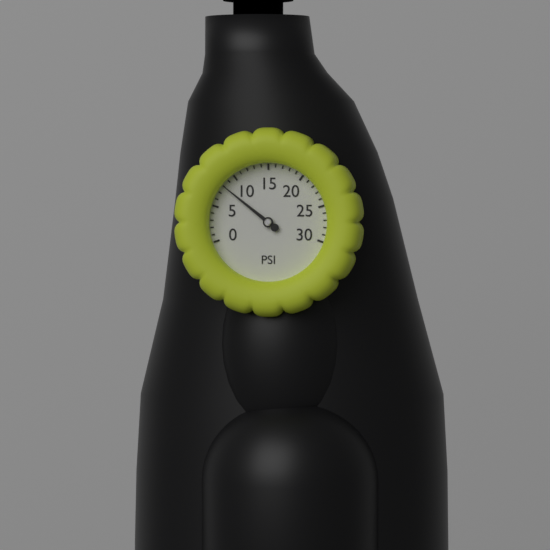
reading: 8 psi
